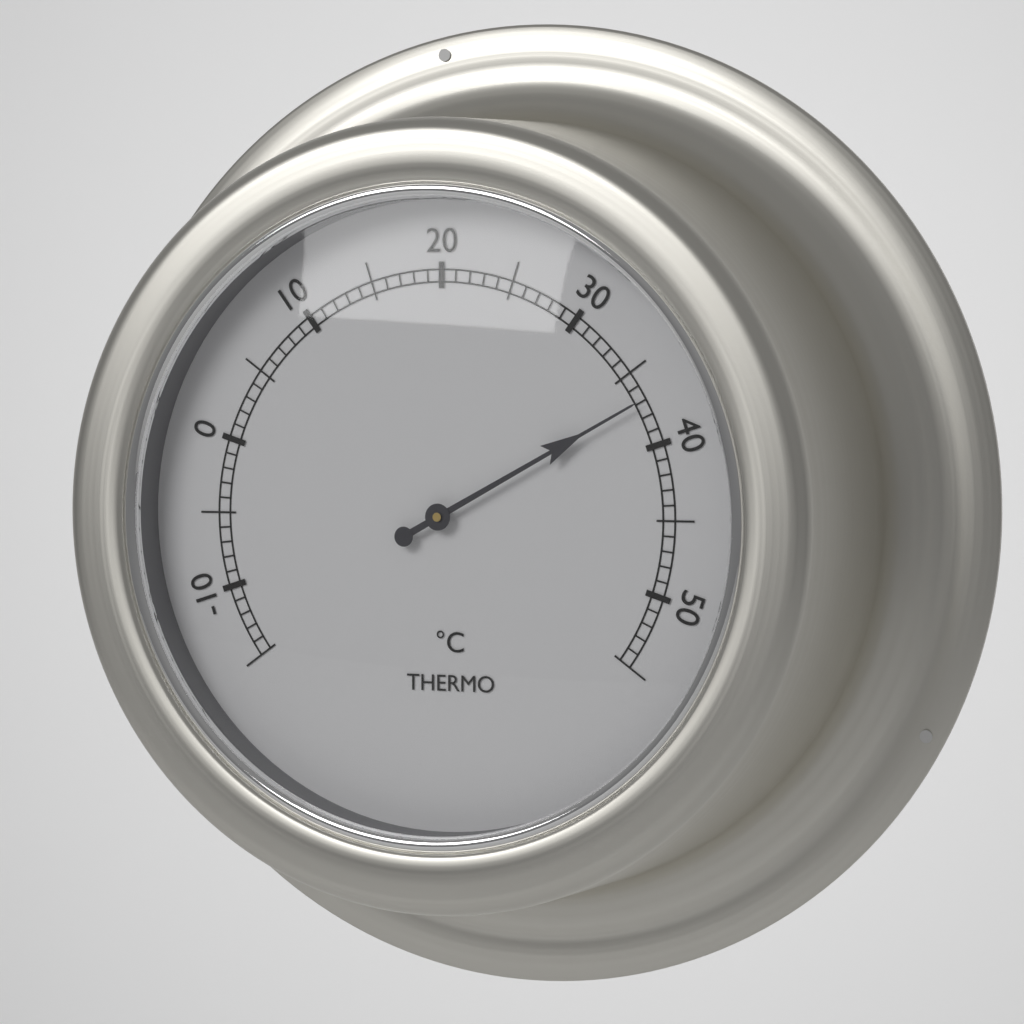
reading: 37 °C
